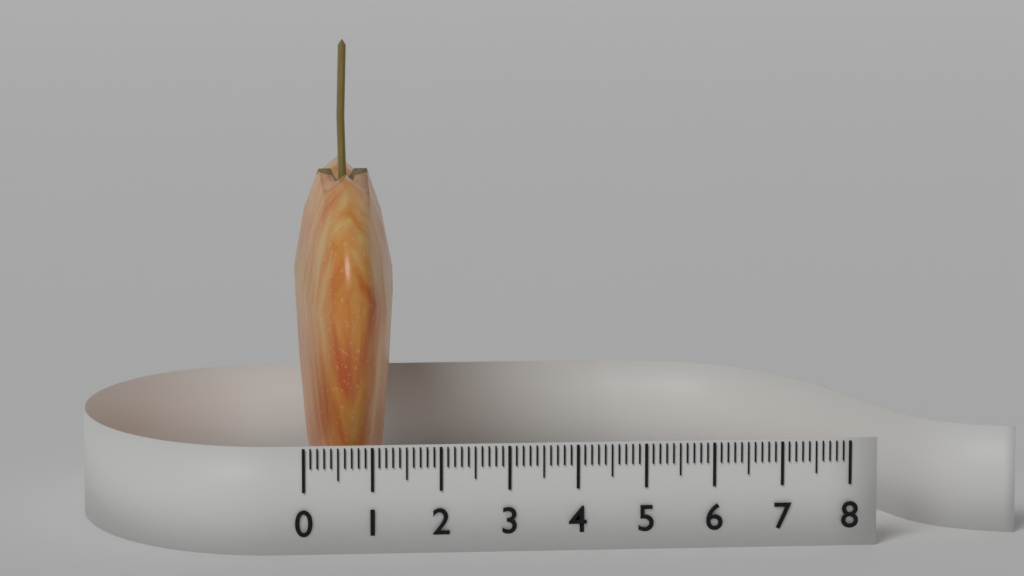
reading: 1.5 (no unit)
